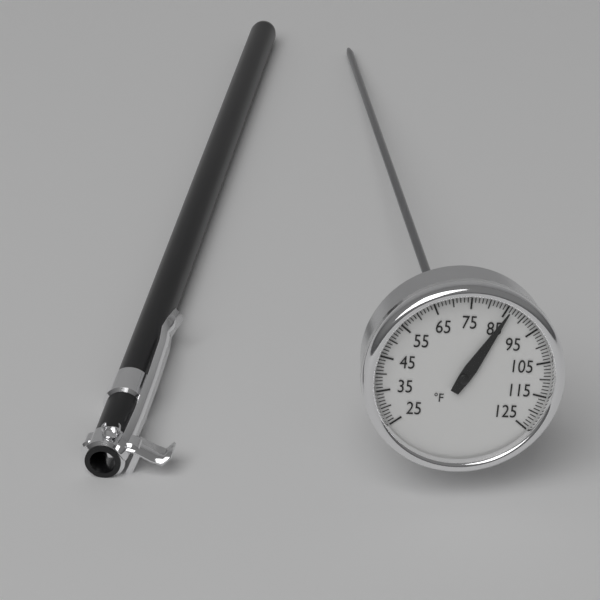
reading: 86 °F
